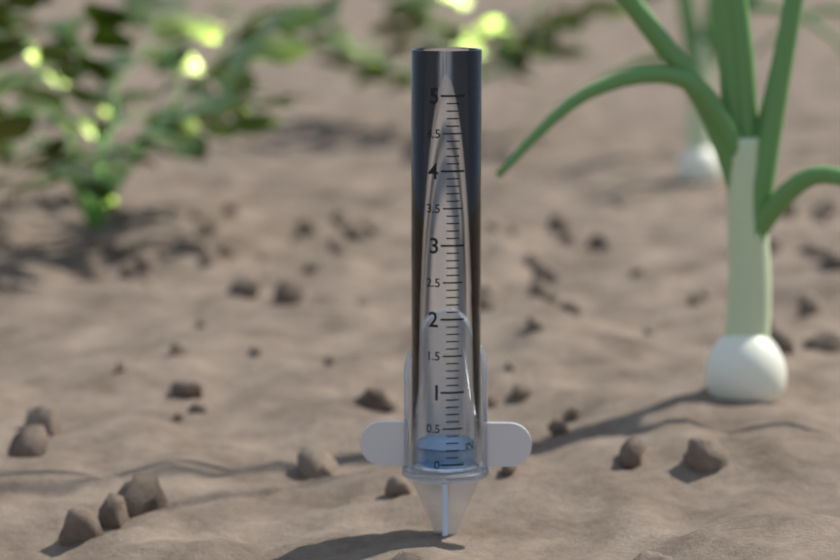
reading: 0.2 in
